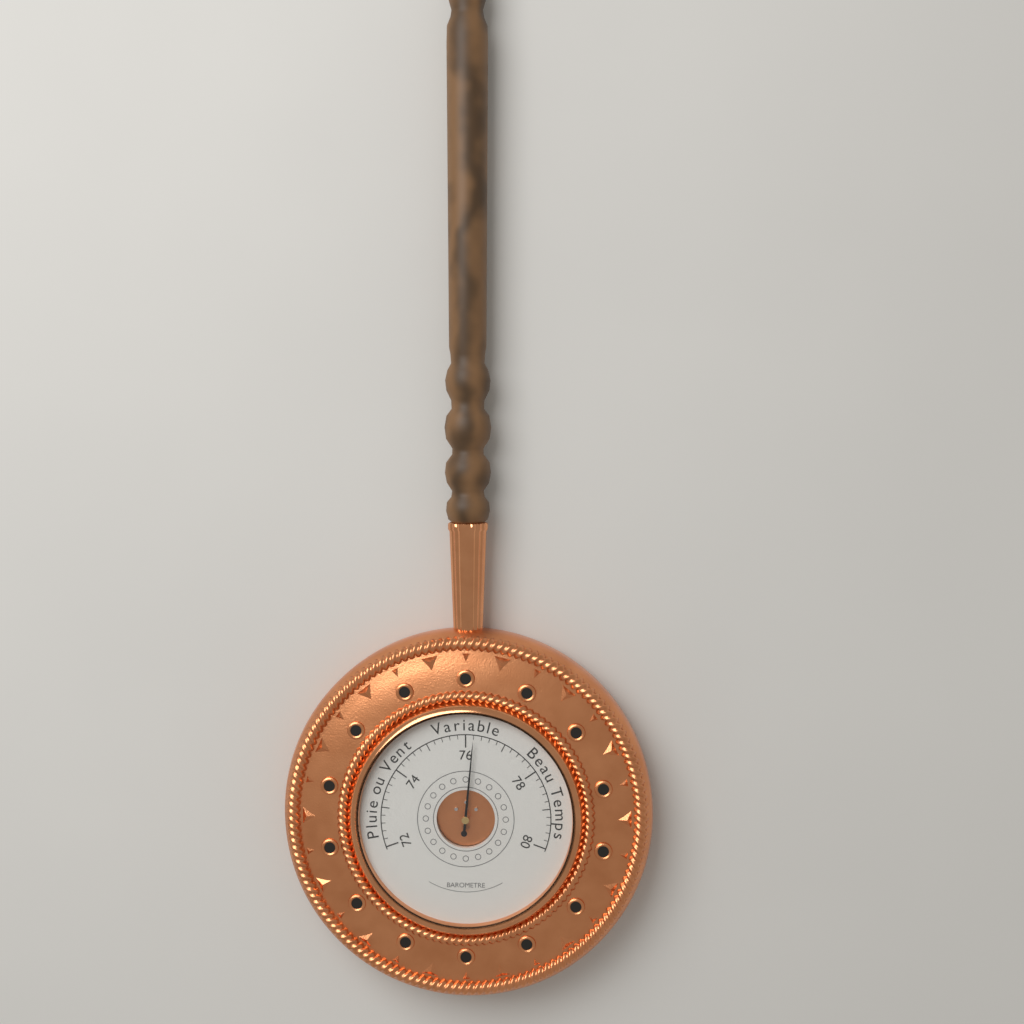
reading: 76.2 (no unit)
